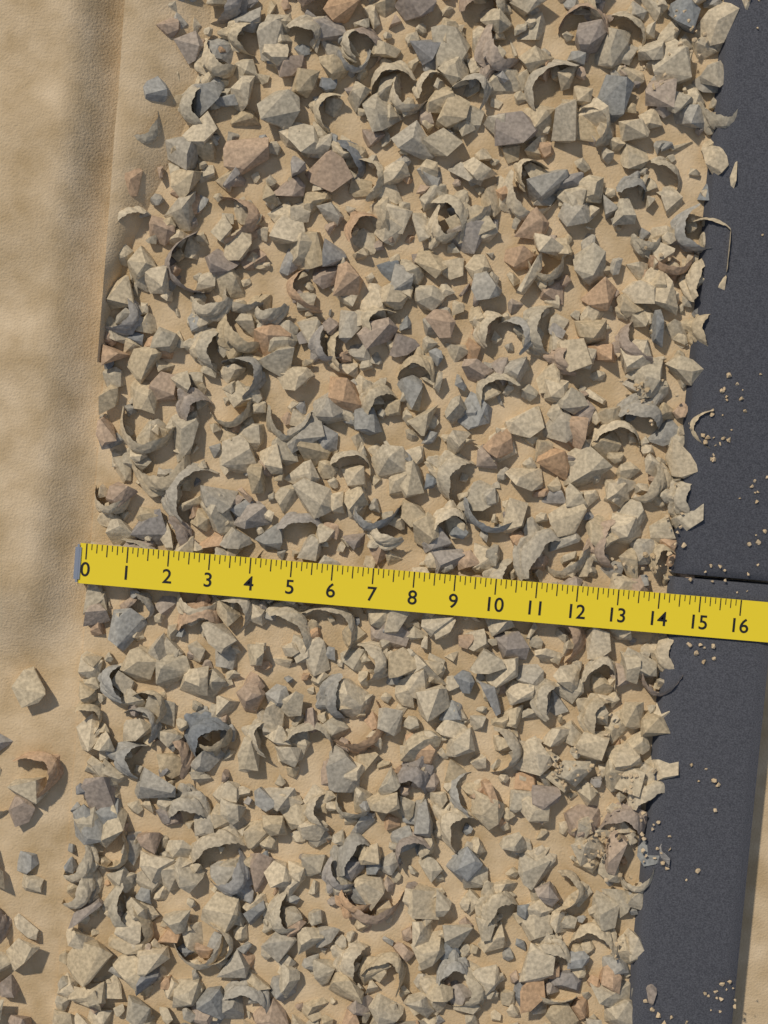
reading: 14.875 (no unit)
